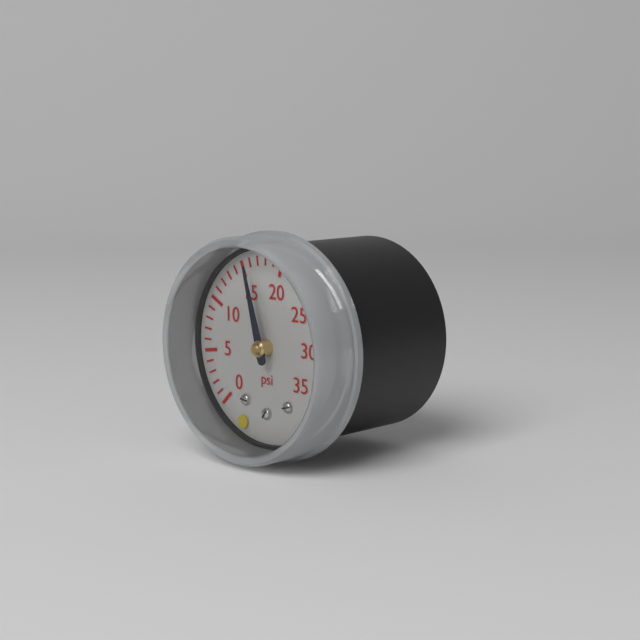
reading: 16 psi
